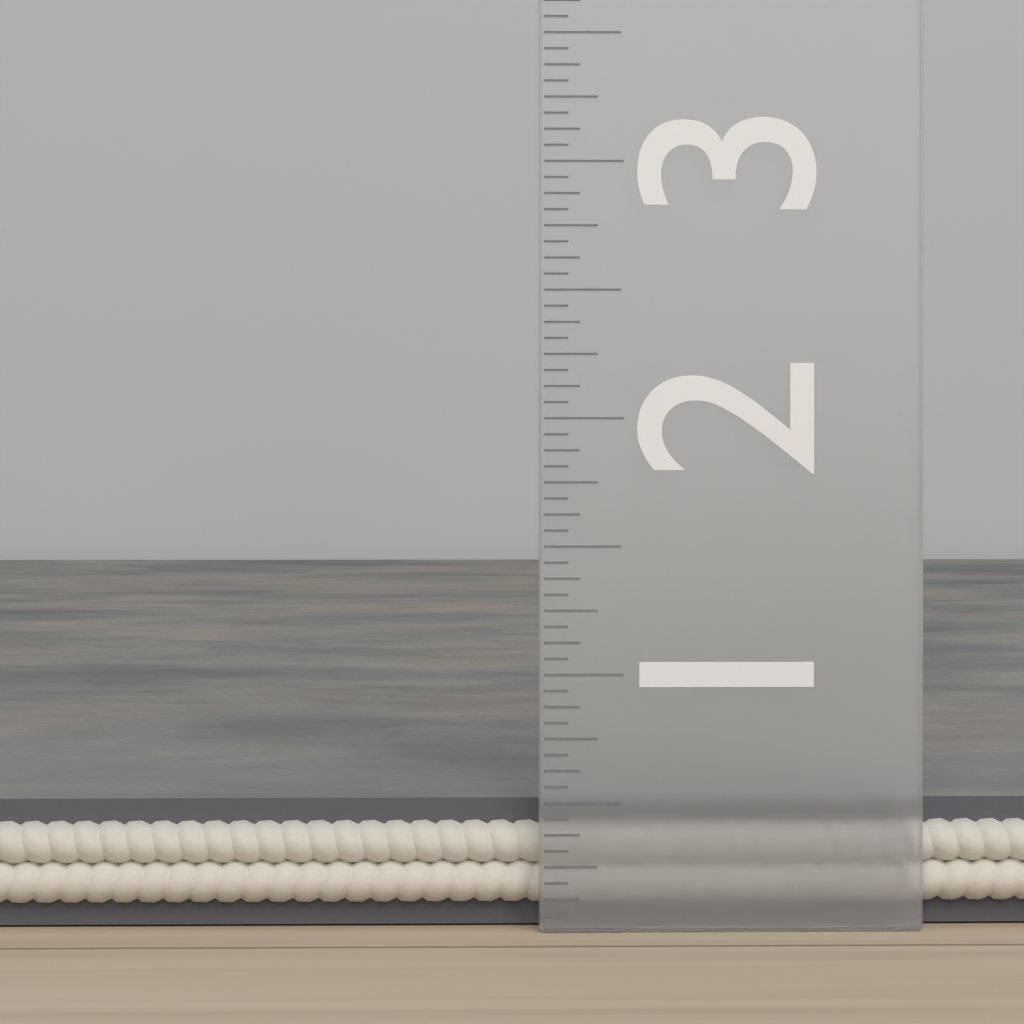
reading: 0.5000 in
